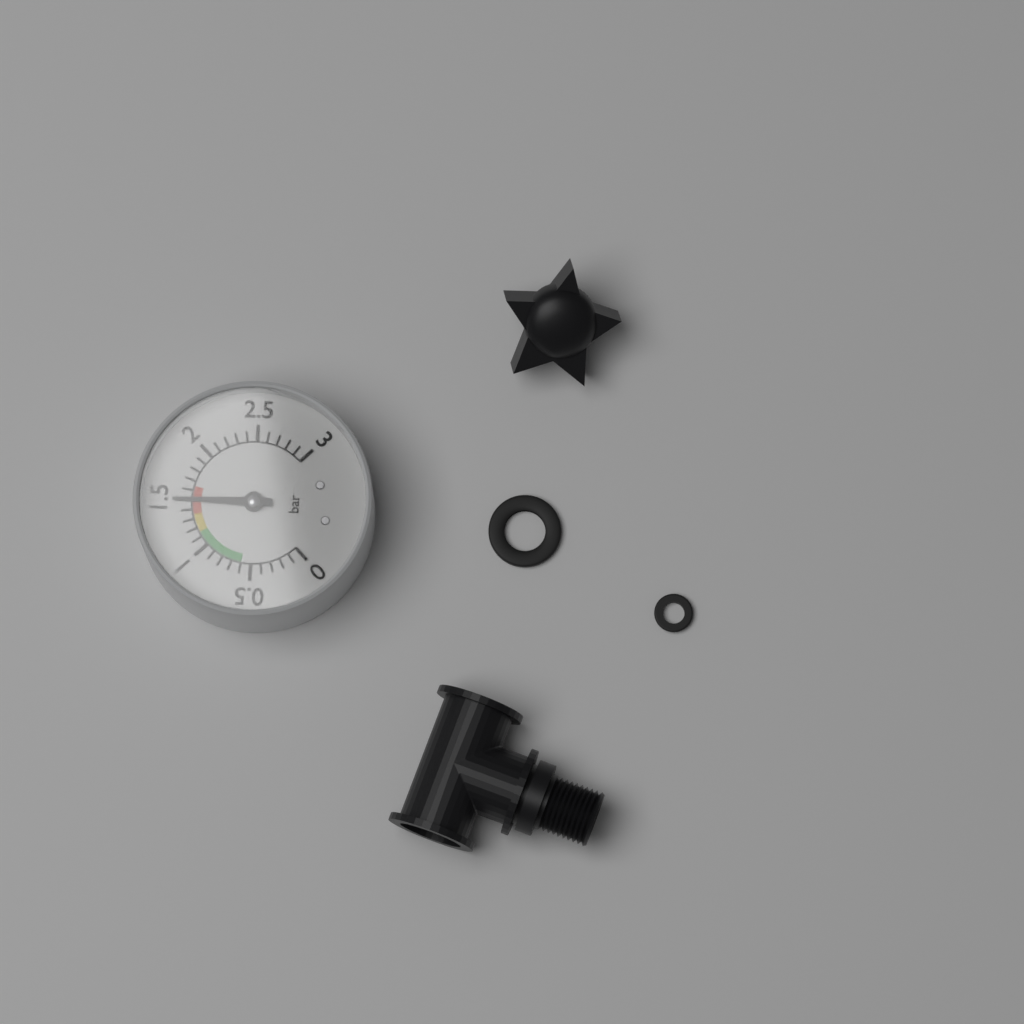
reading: 1.5 bar
